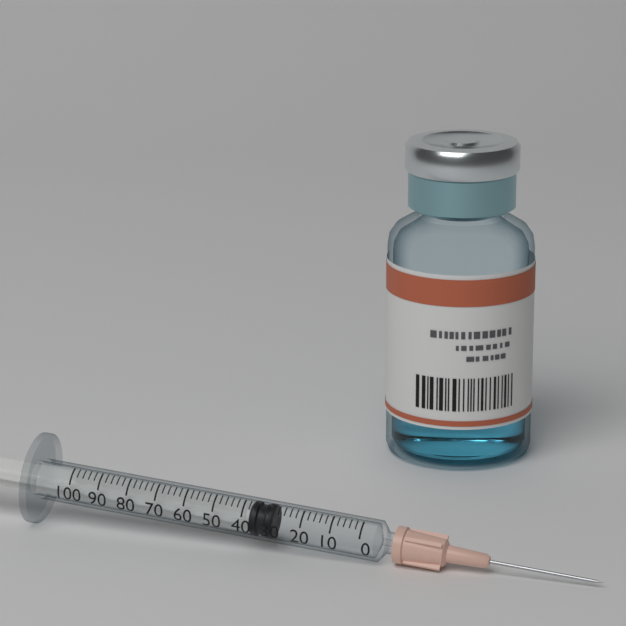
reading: 30 (no unit)
